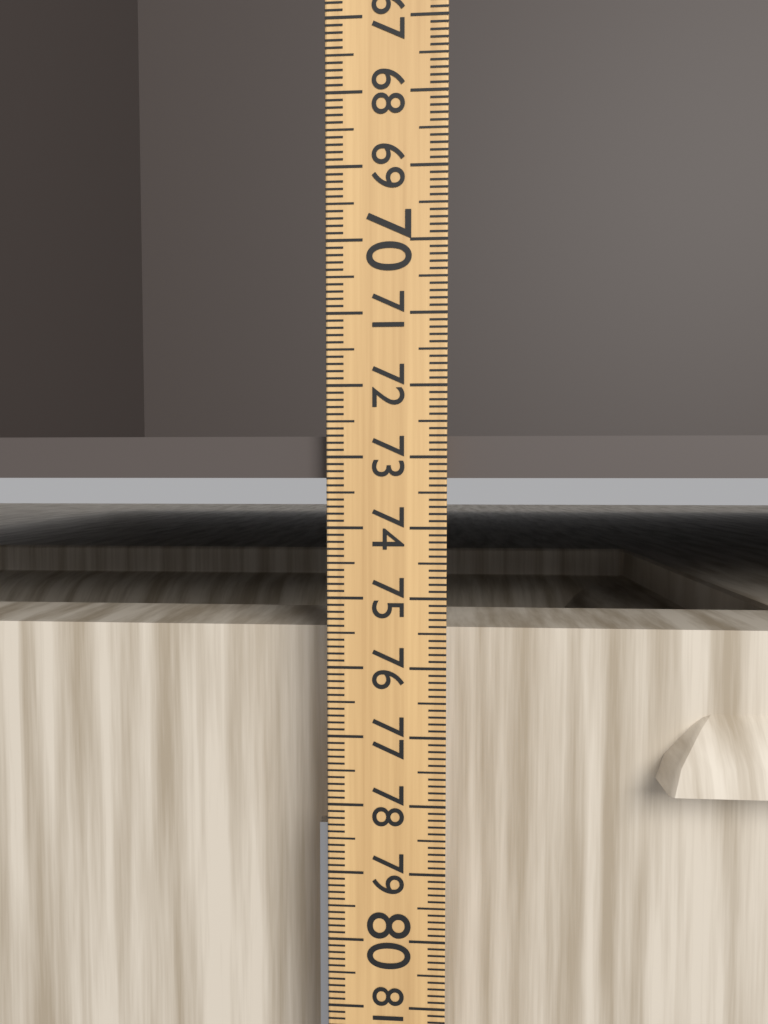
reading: 73.3 (no unit)
